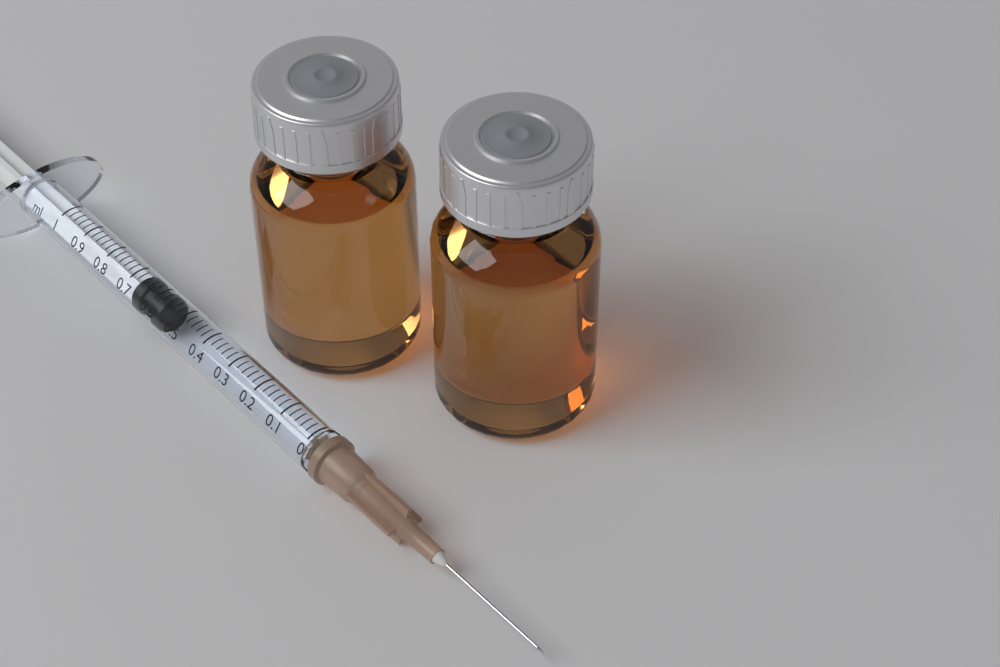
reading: 0.56 ml
